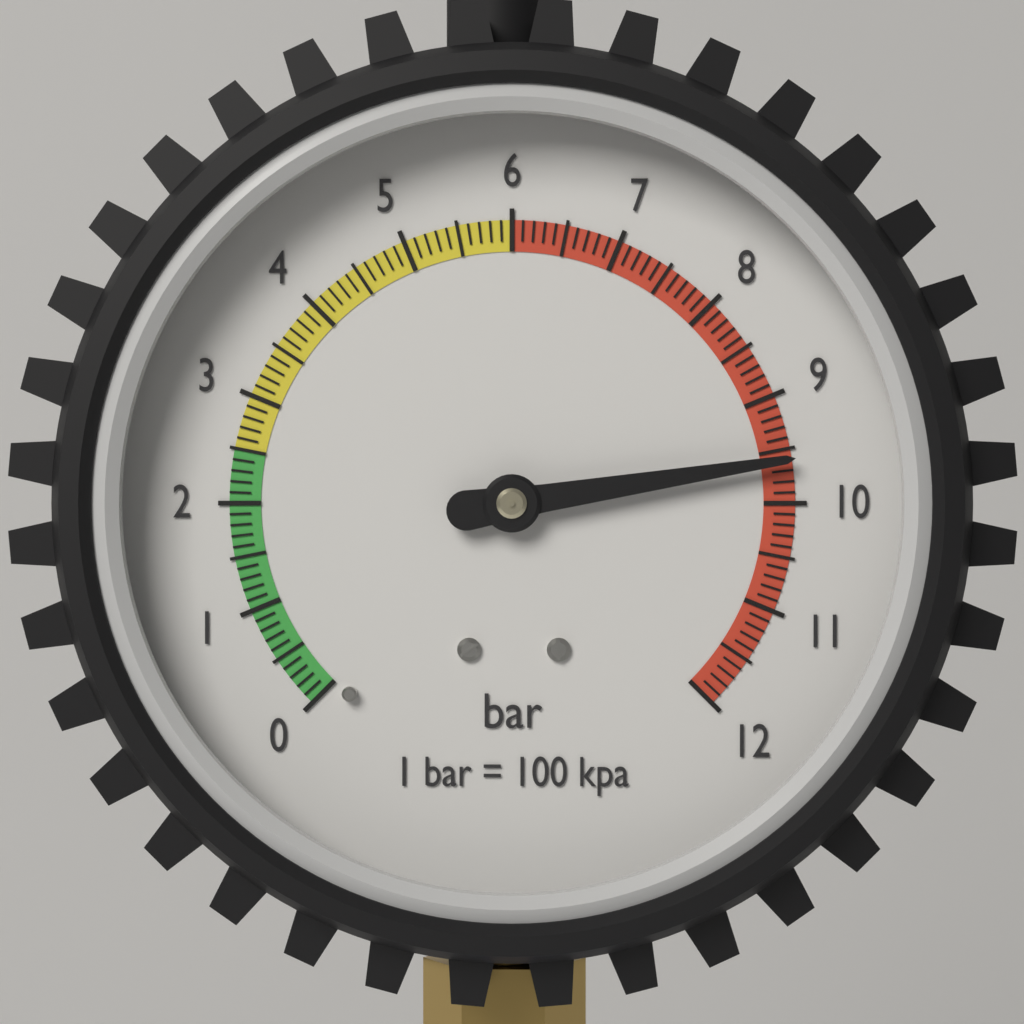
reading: 9.6 bar
